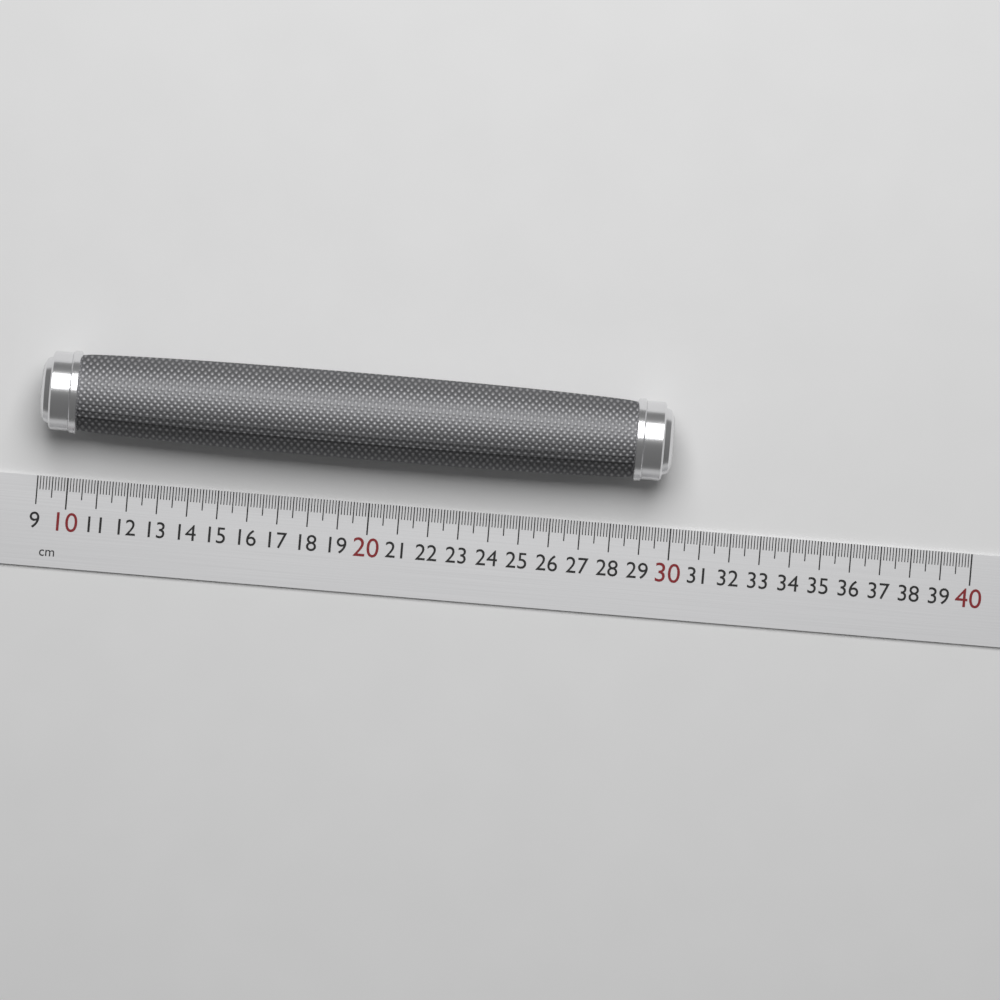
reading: 29.8 cm
